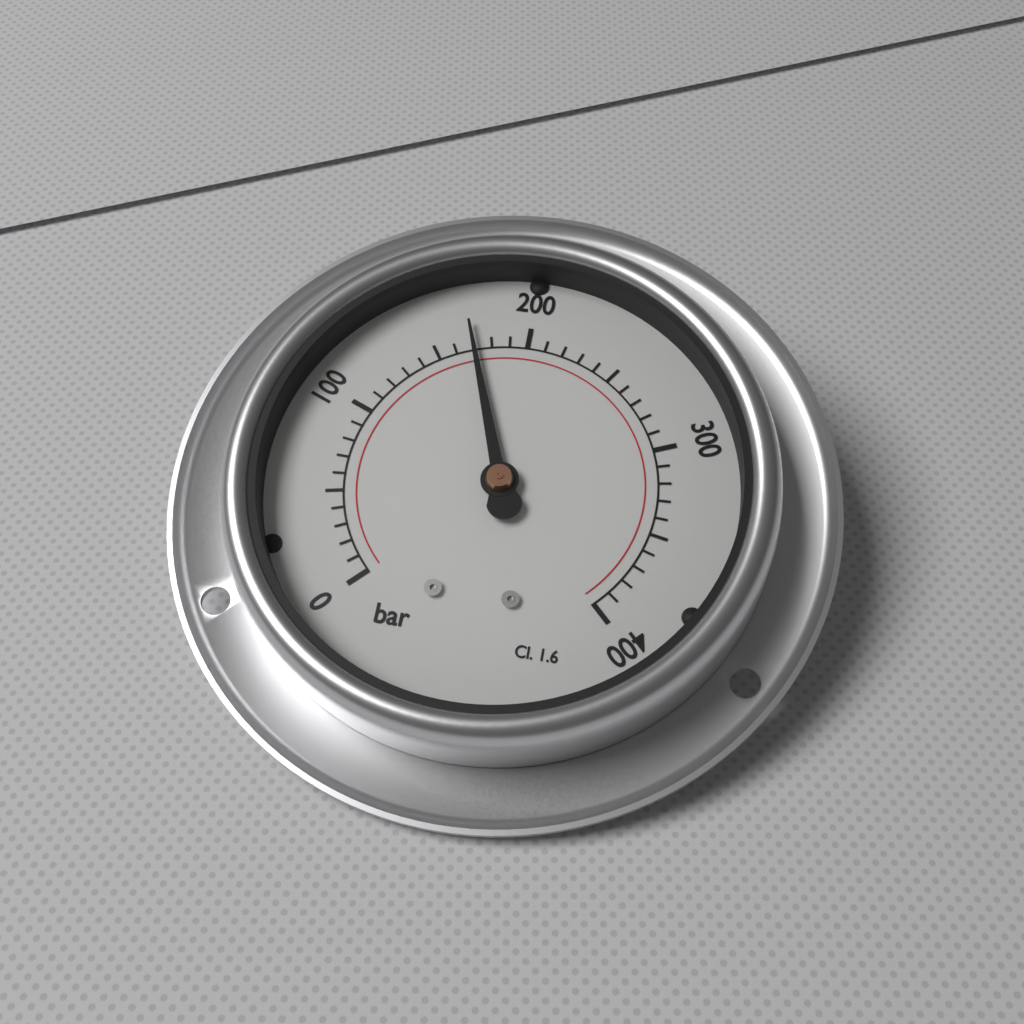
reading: 170 bar
